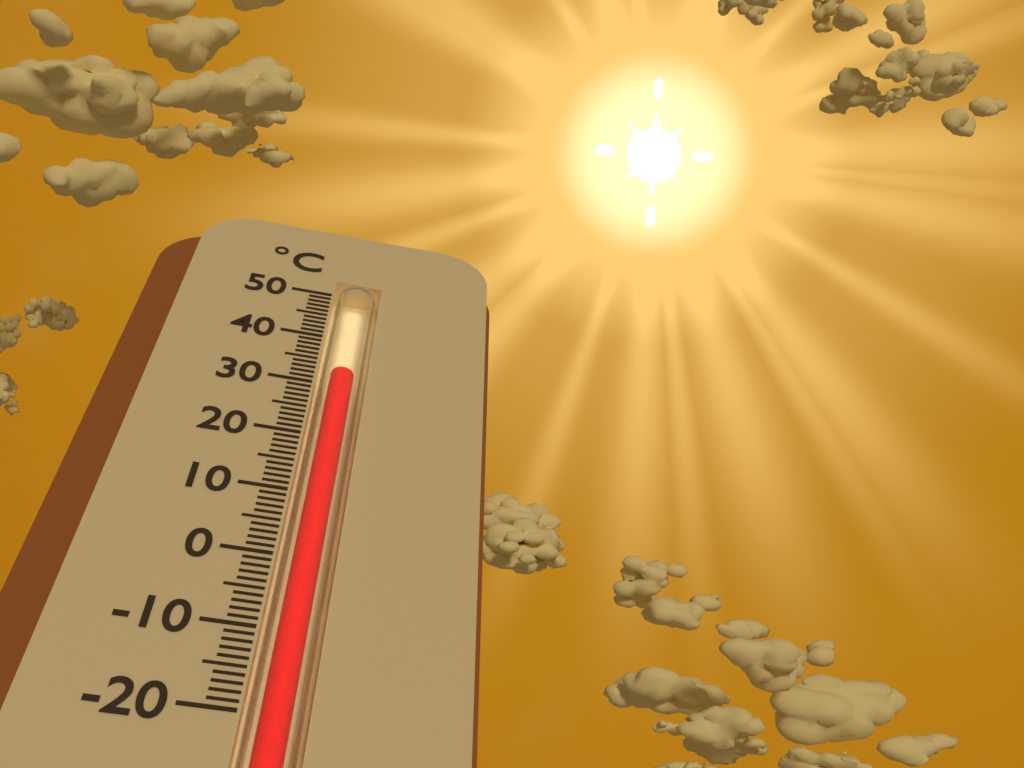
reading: 33 °C
